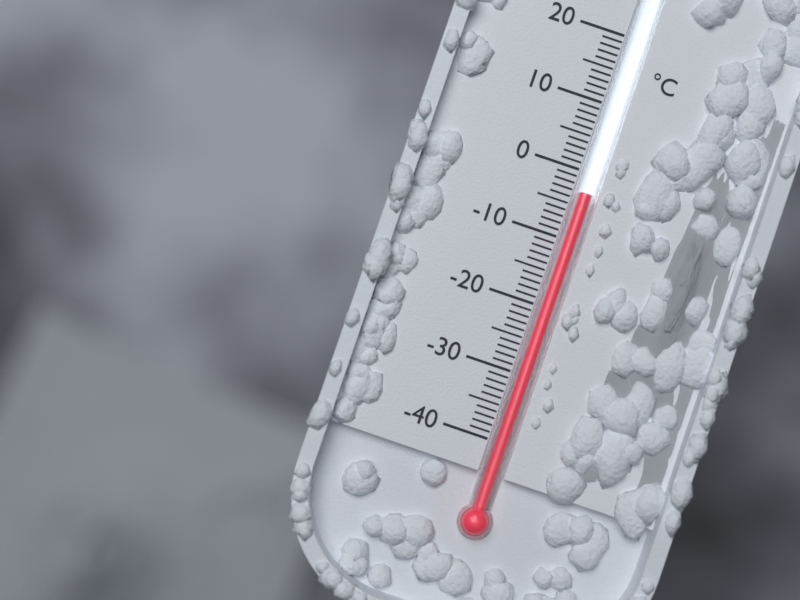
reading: -3 °C
